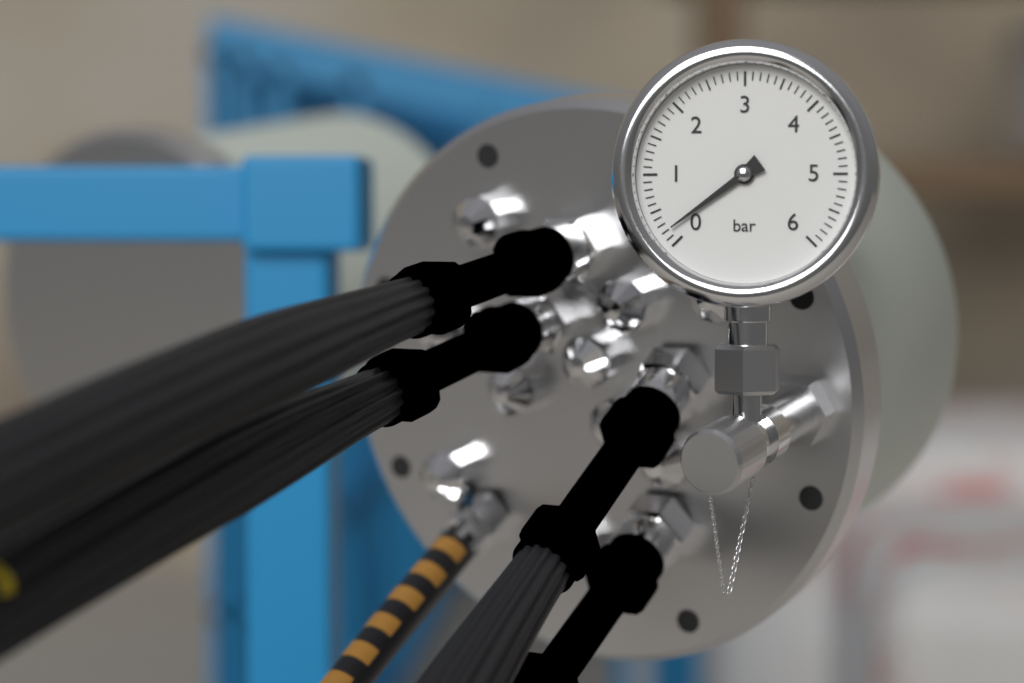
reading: 0.2 bar
